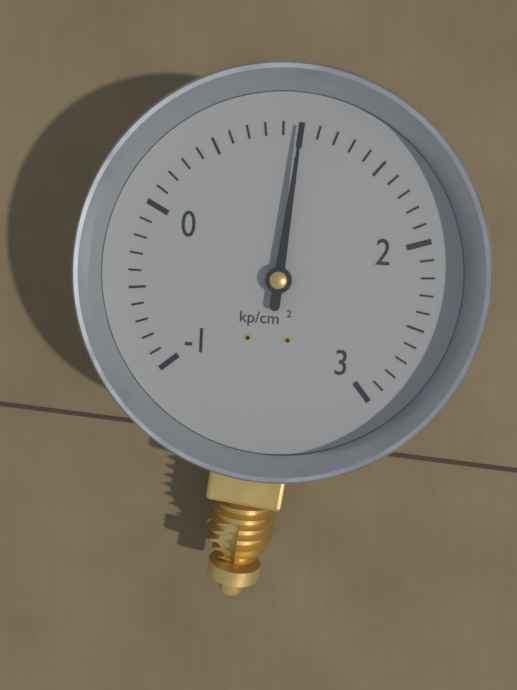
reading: 1.0 kp/cm²
